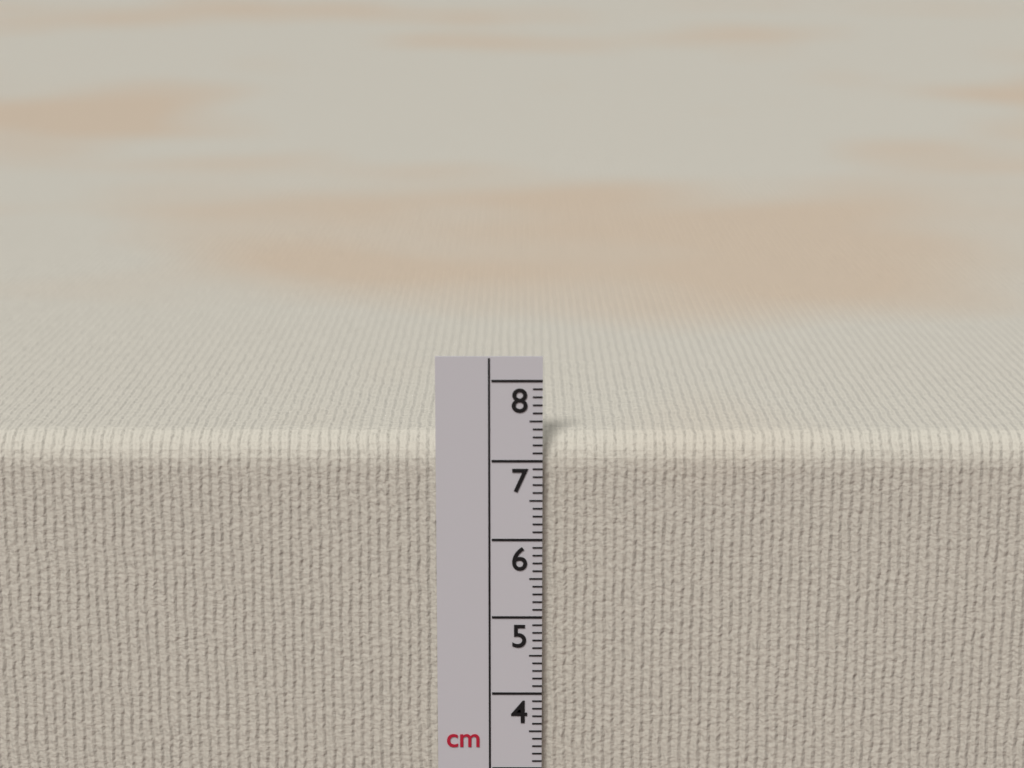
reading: 7.3 cm
